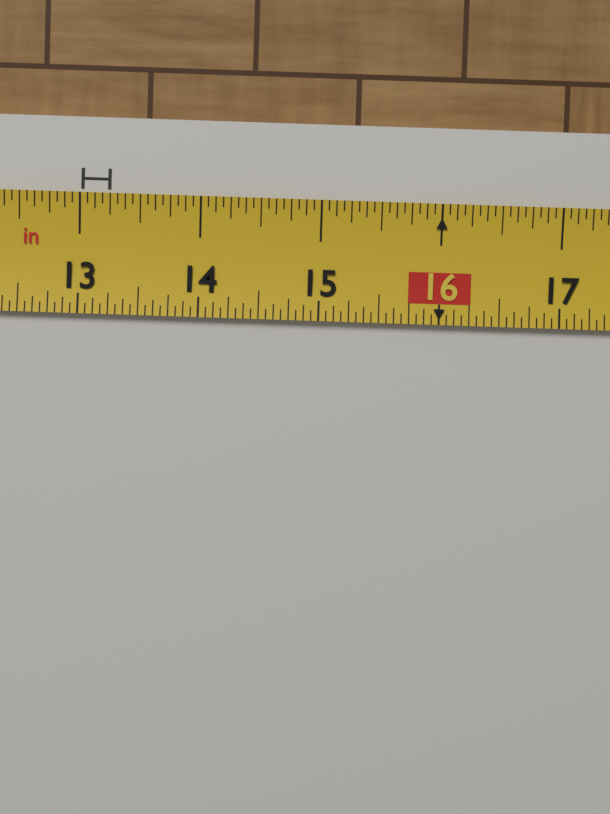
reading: 13.2500 in
